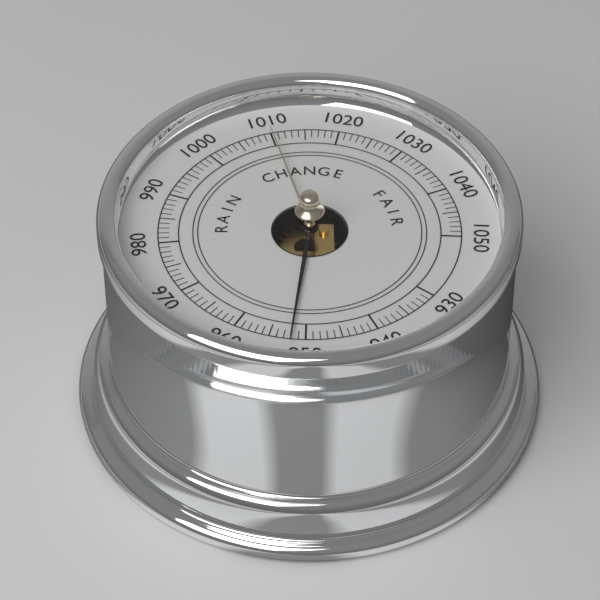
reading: 952 (no unit)
